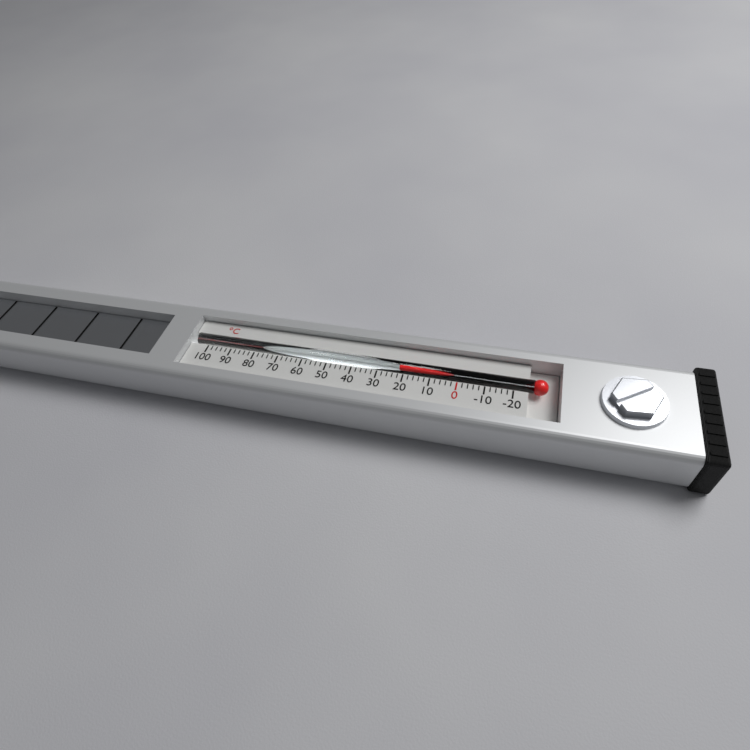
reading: 22 °C
